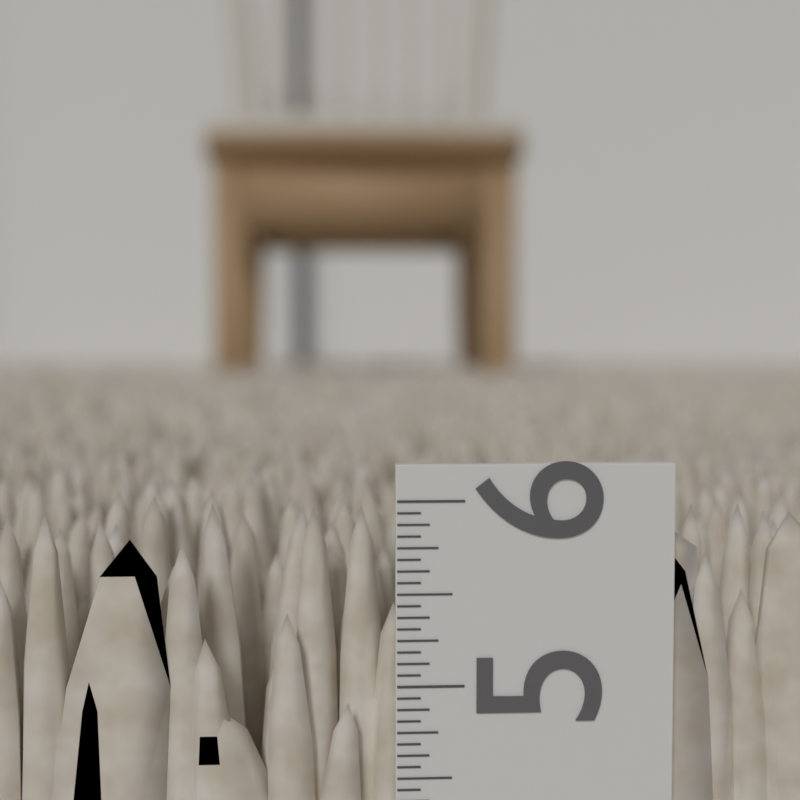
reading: 5.9375 in
